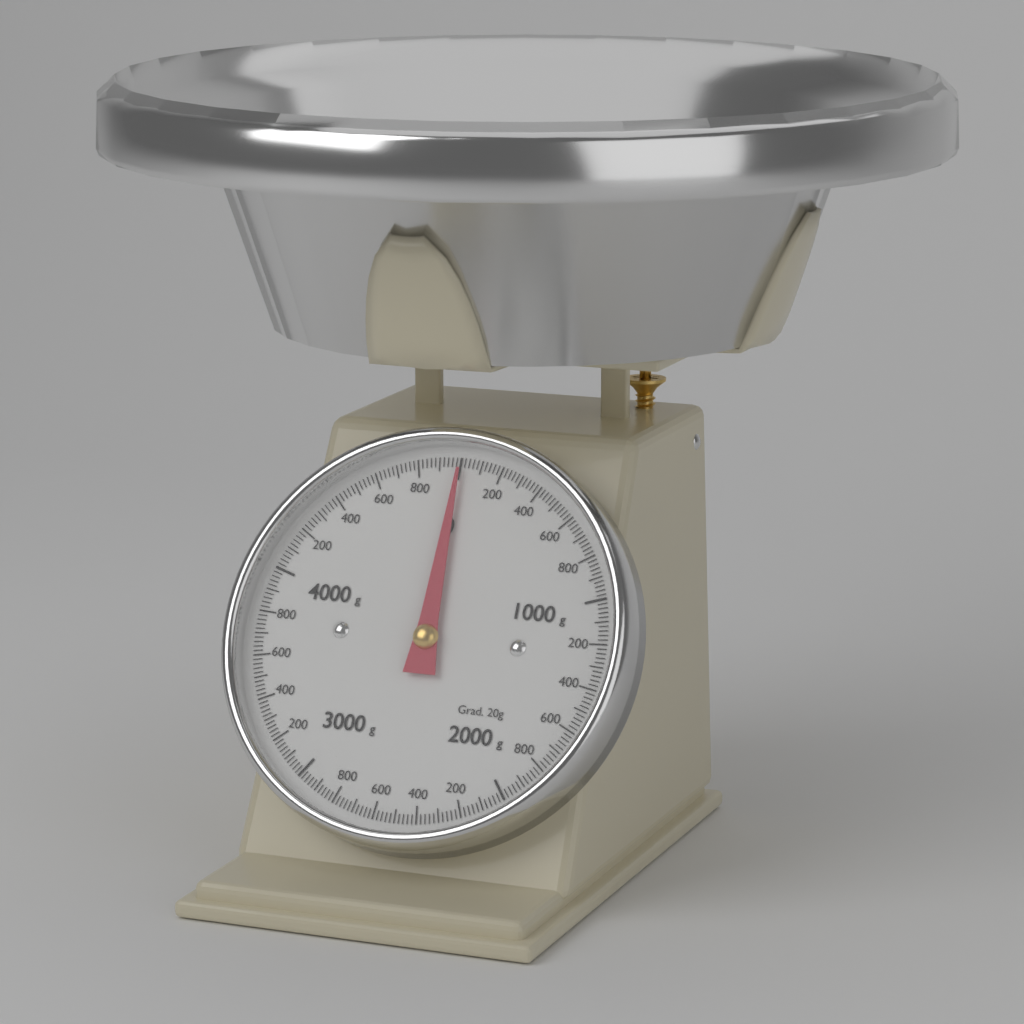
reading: 0 g
